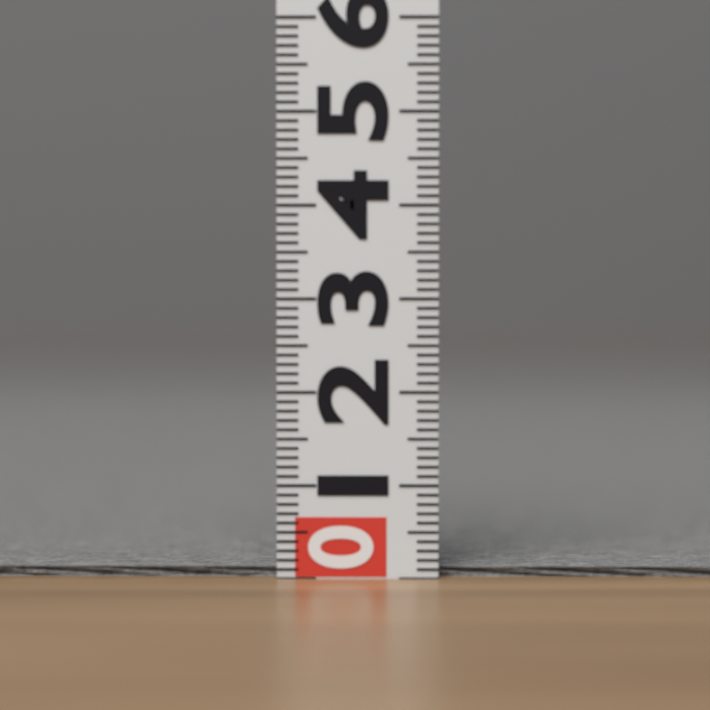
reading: 0.1 (no unit)
